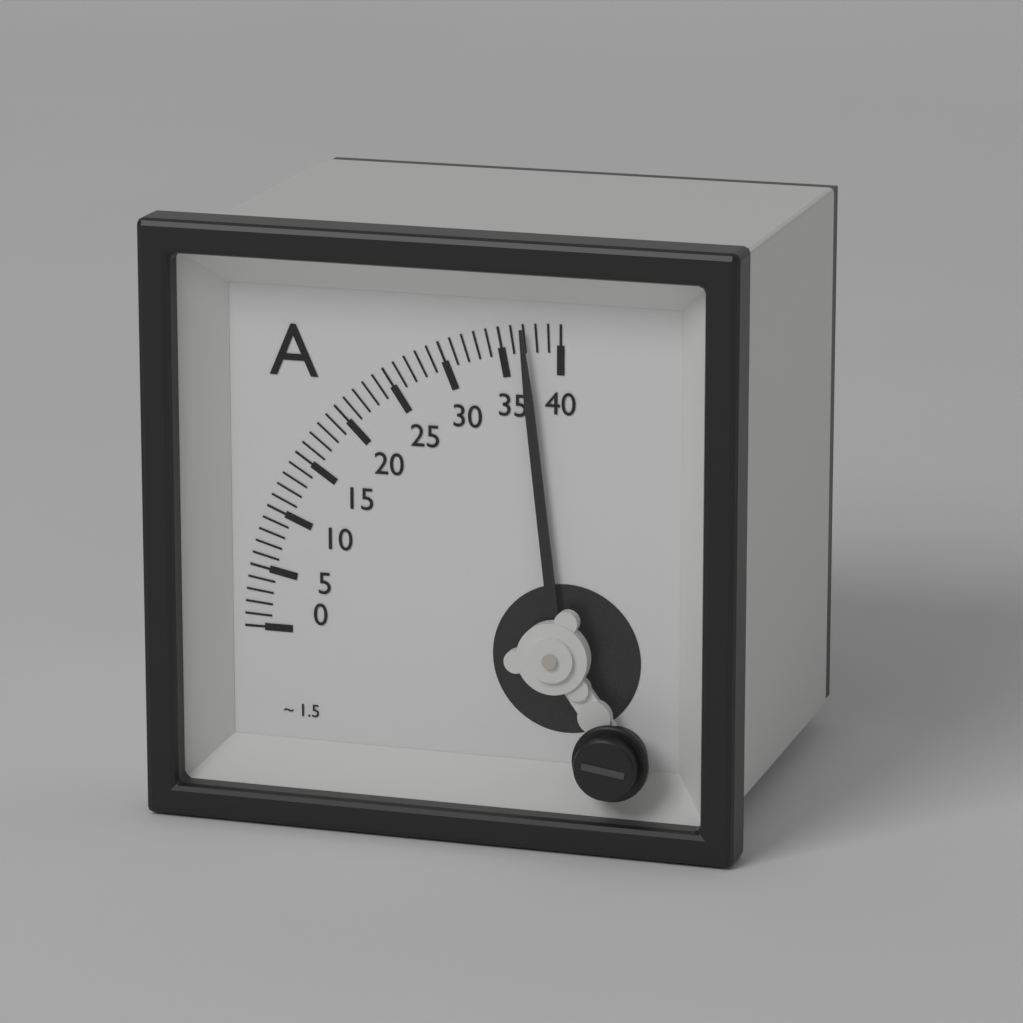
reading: 37 A
